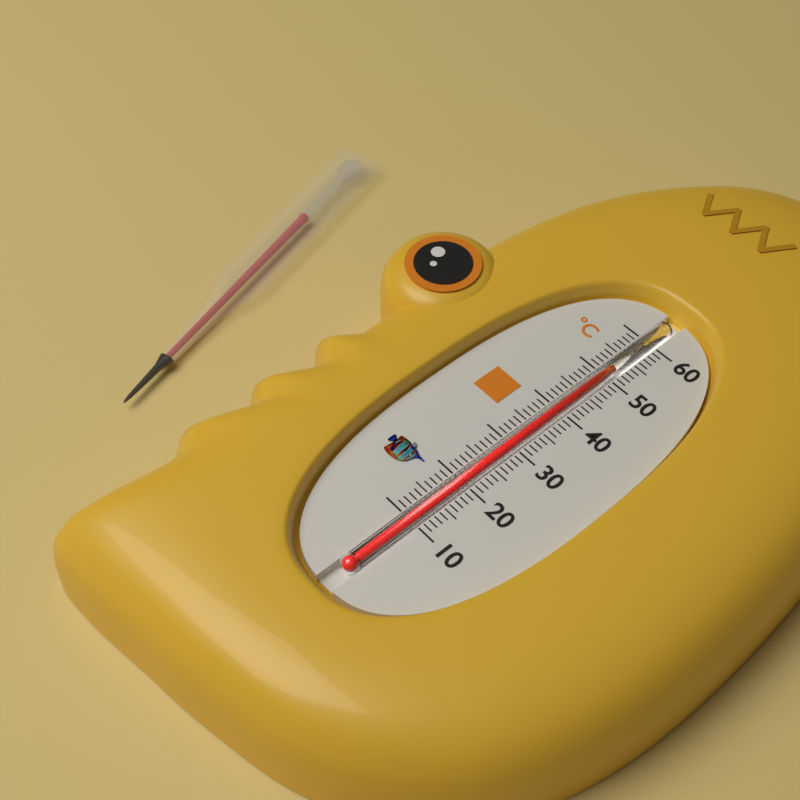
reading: 52 °C
